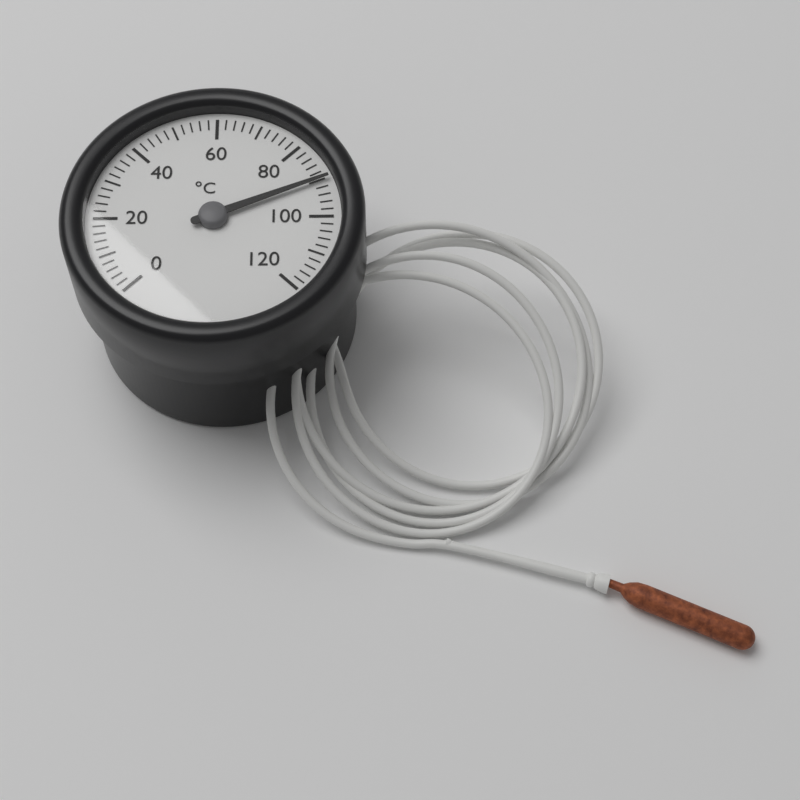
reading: 90 °C
